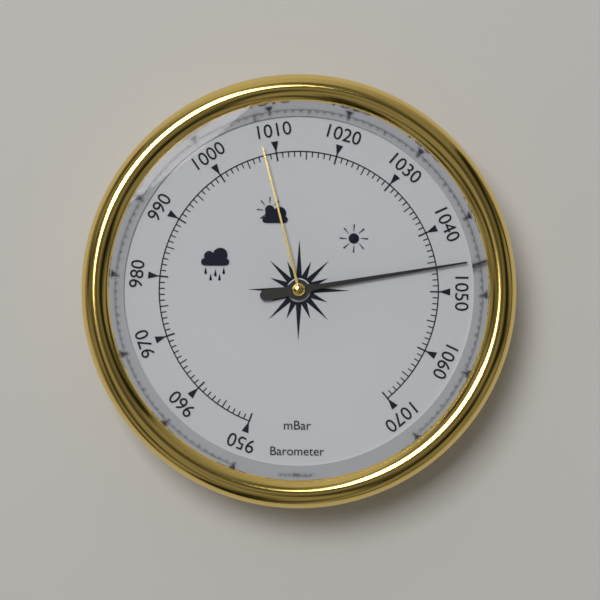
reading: 1046 mbar
